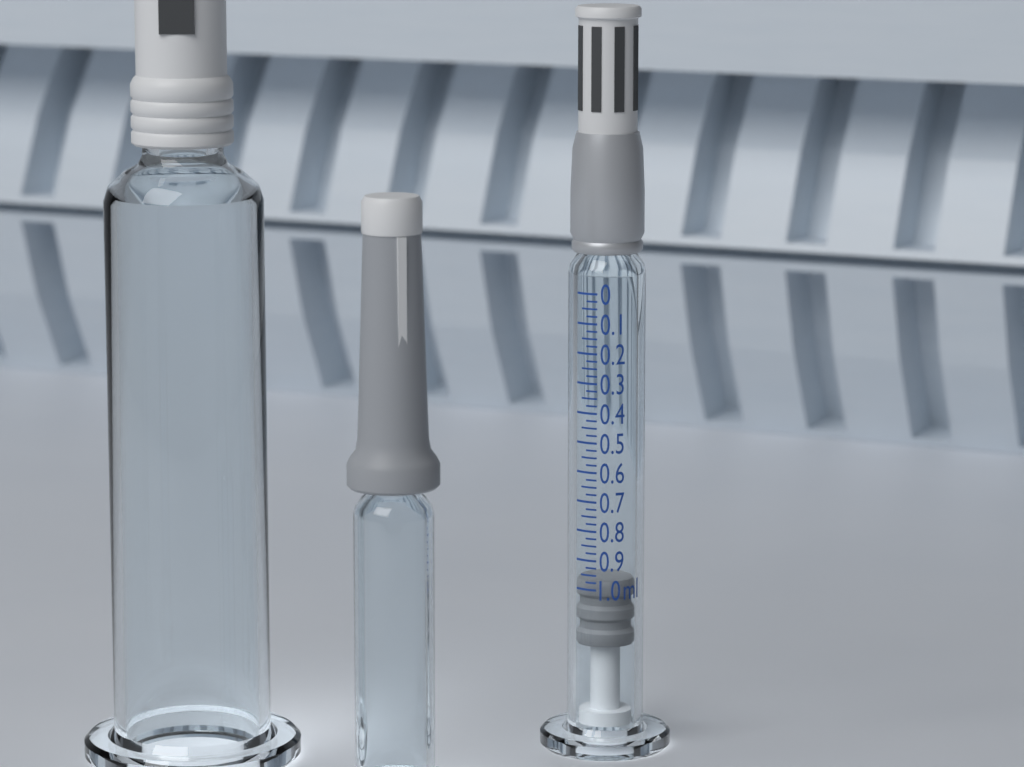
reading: 0.975 ml
